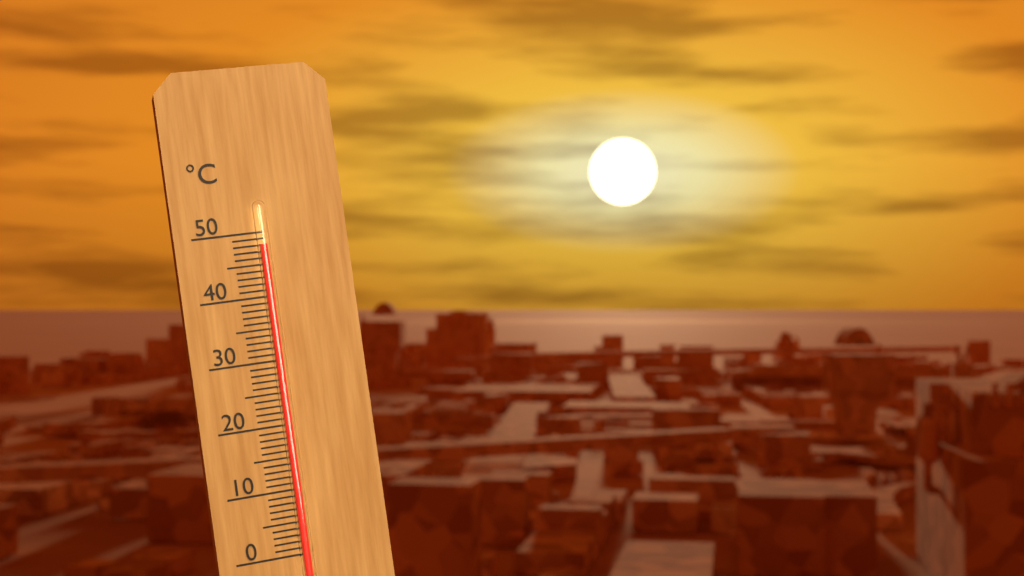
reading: 48 °C
